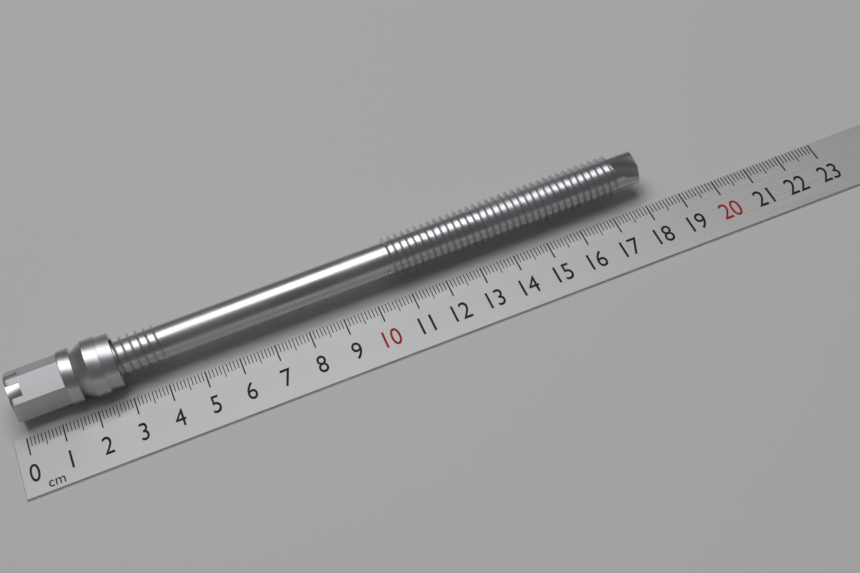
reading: 18.2 cm
